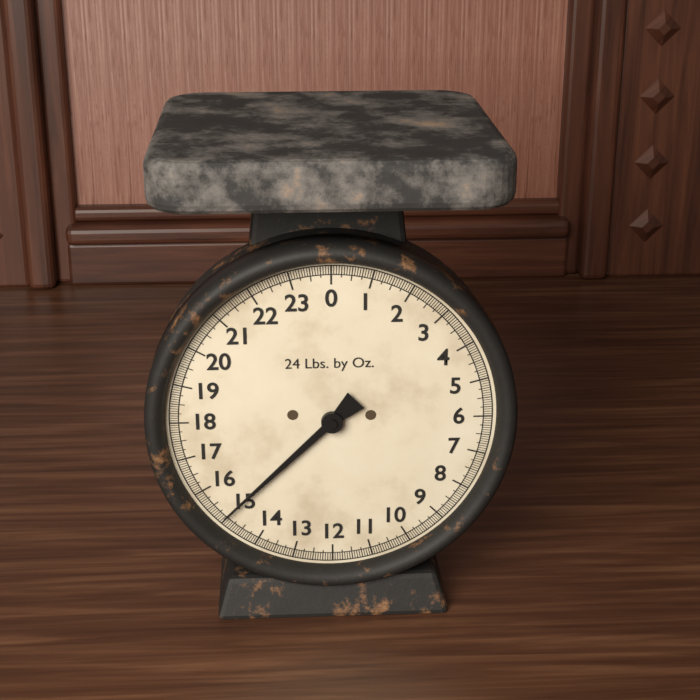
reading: 15.0625 lb
